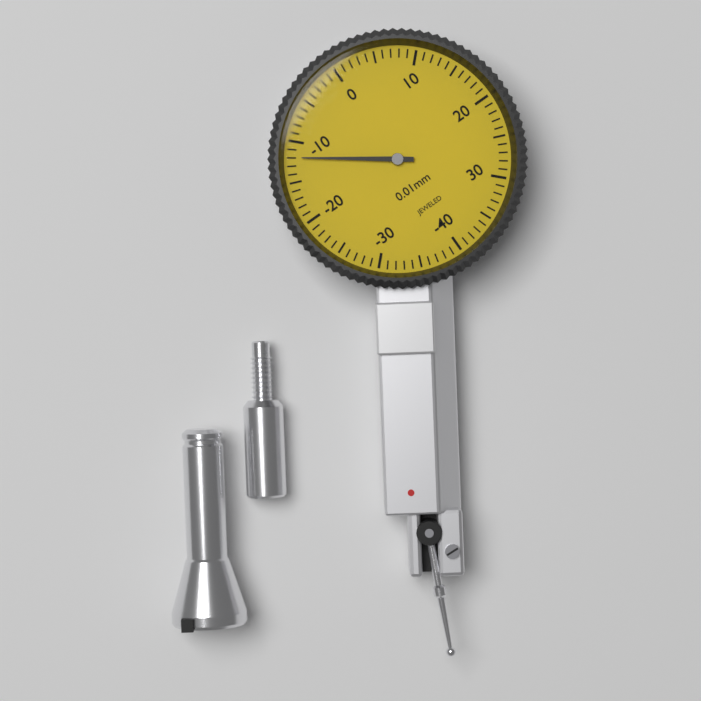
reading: -12 0.01mm
